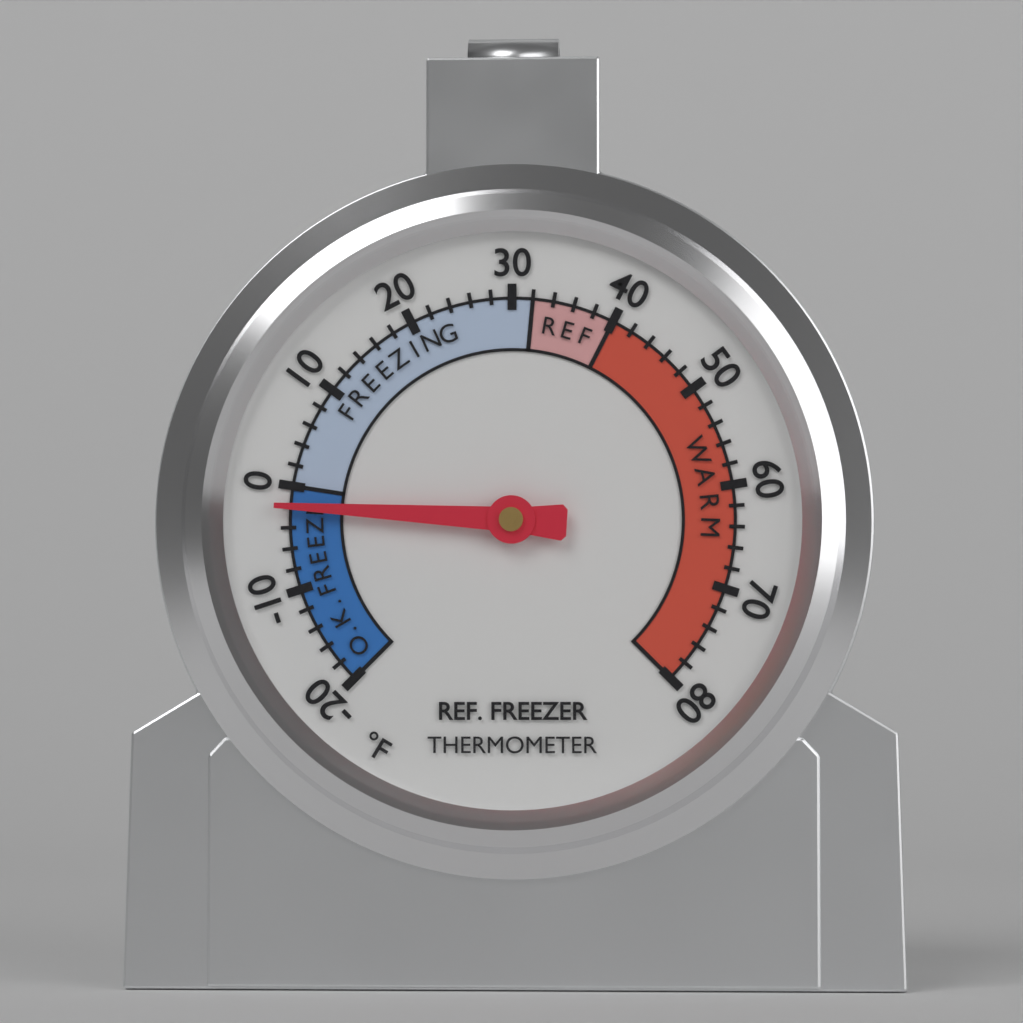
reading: -2 °F
